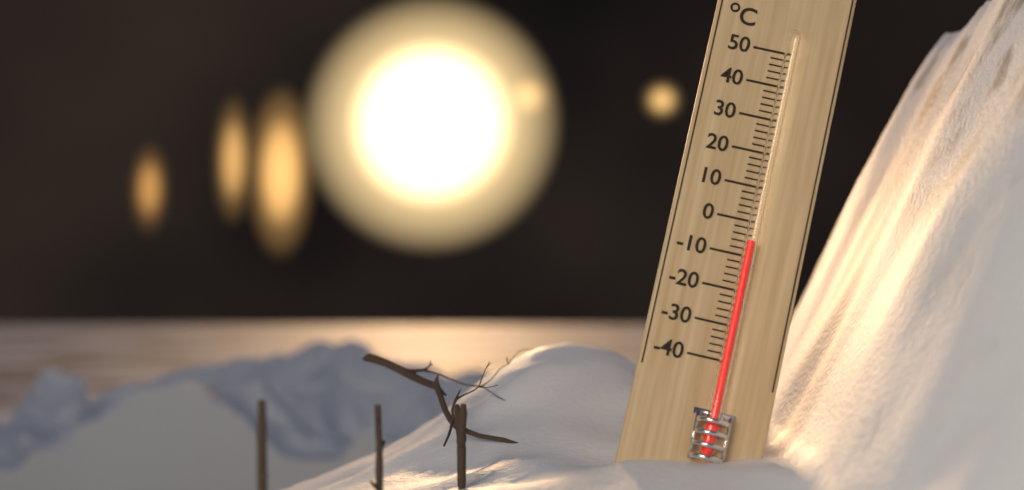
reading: -6 °C
